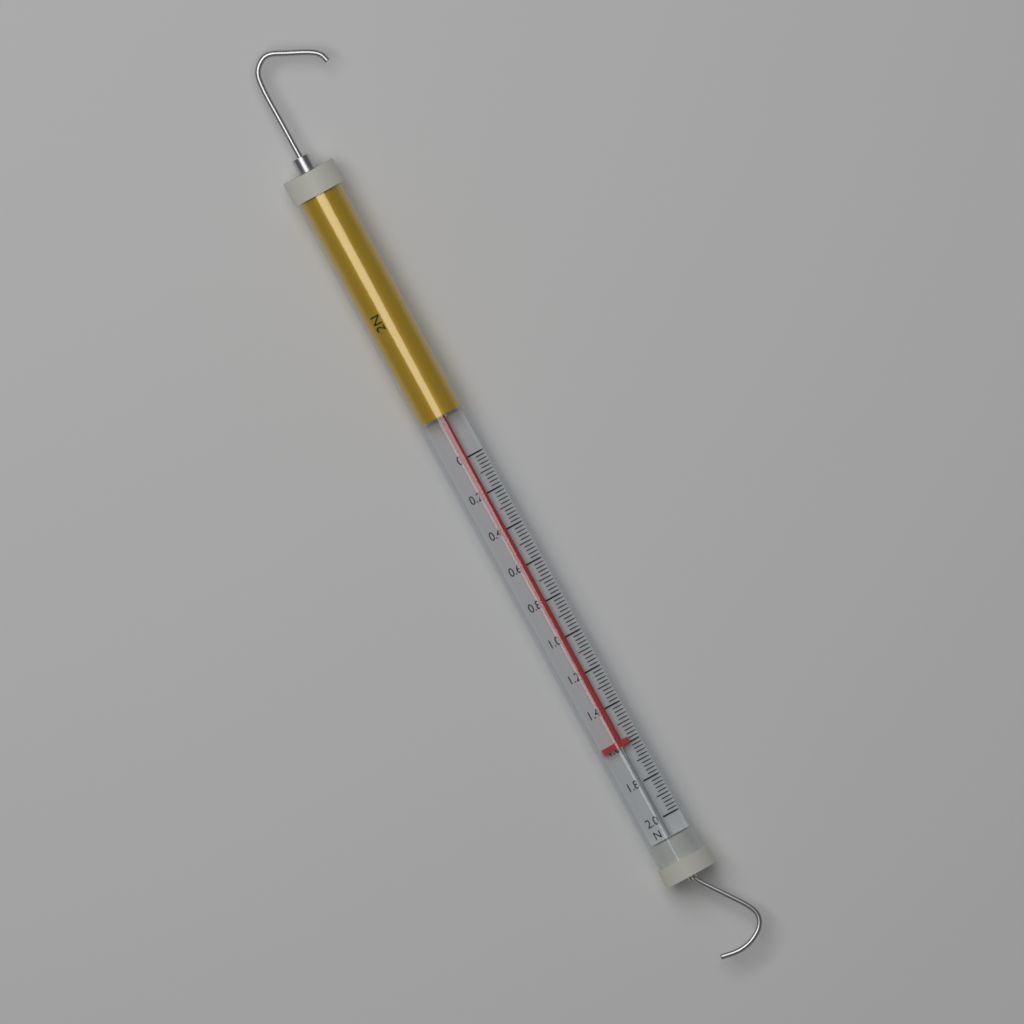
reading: 1.60 N
